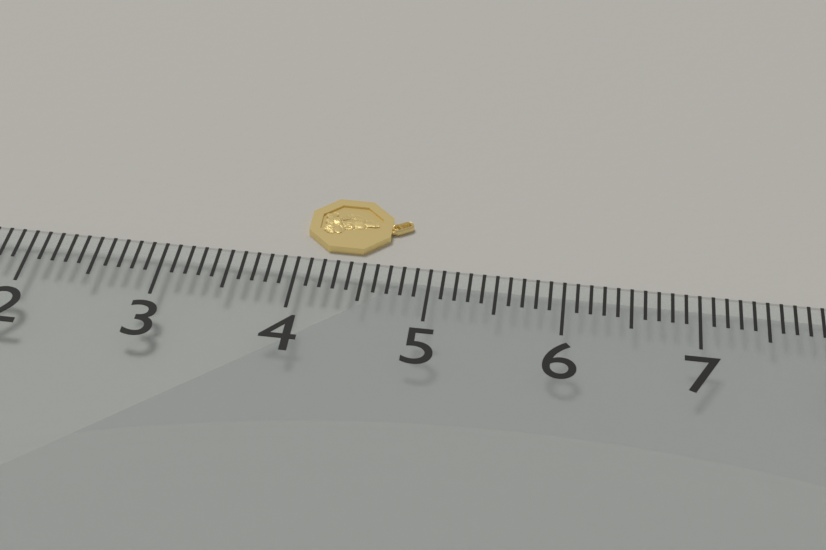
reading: 4.8 (no unit)
